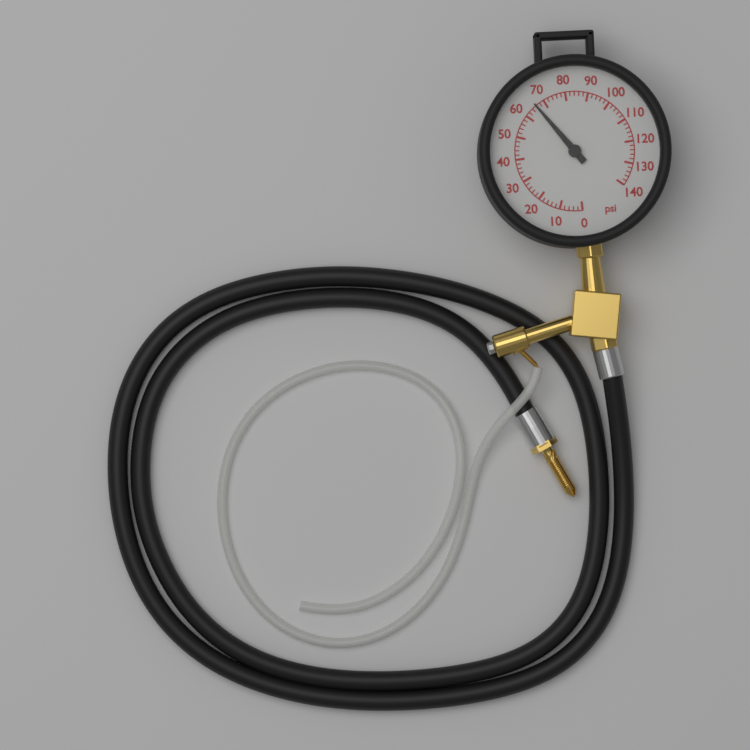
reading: 66 psi
